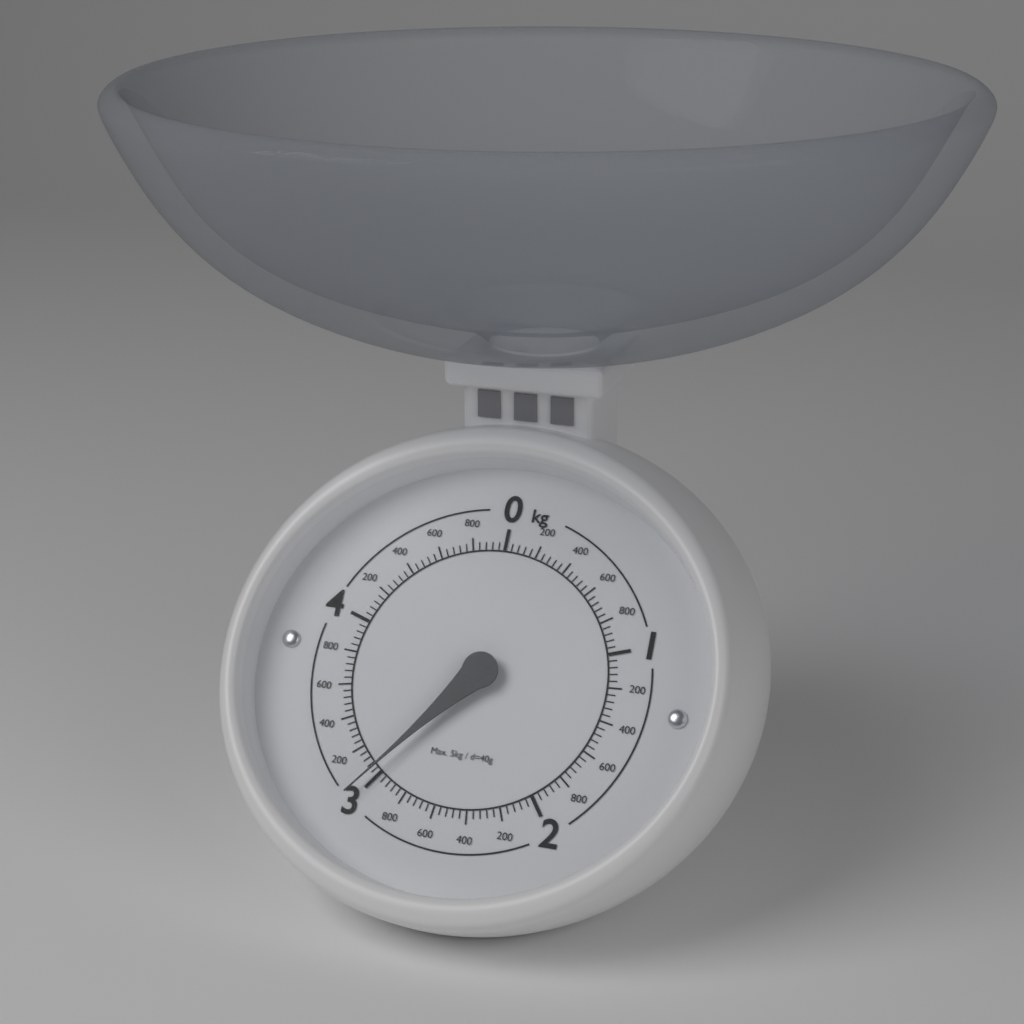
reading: 3.04 kg
